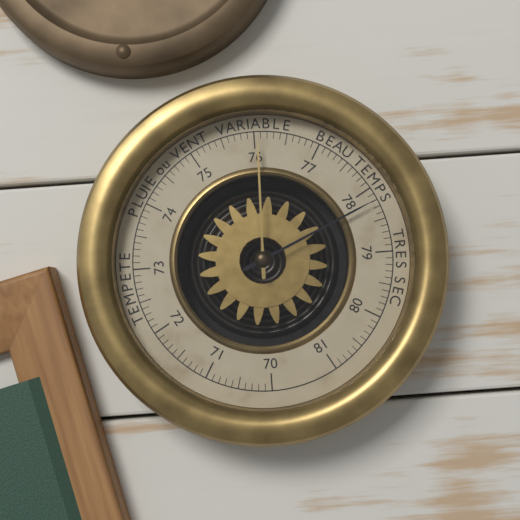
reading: 78.2 (no unit)
